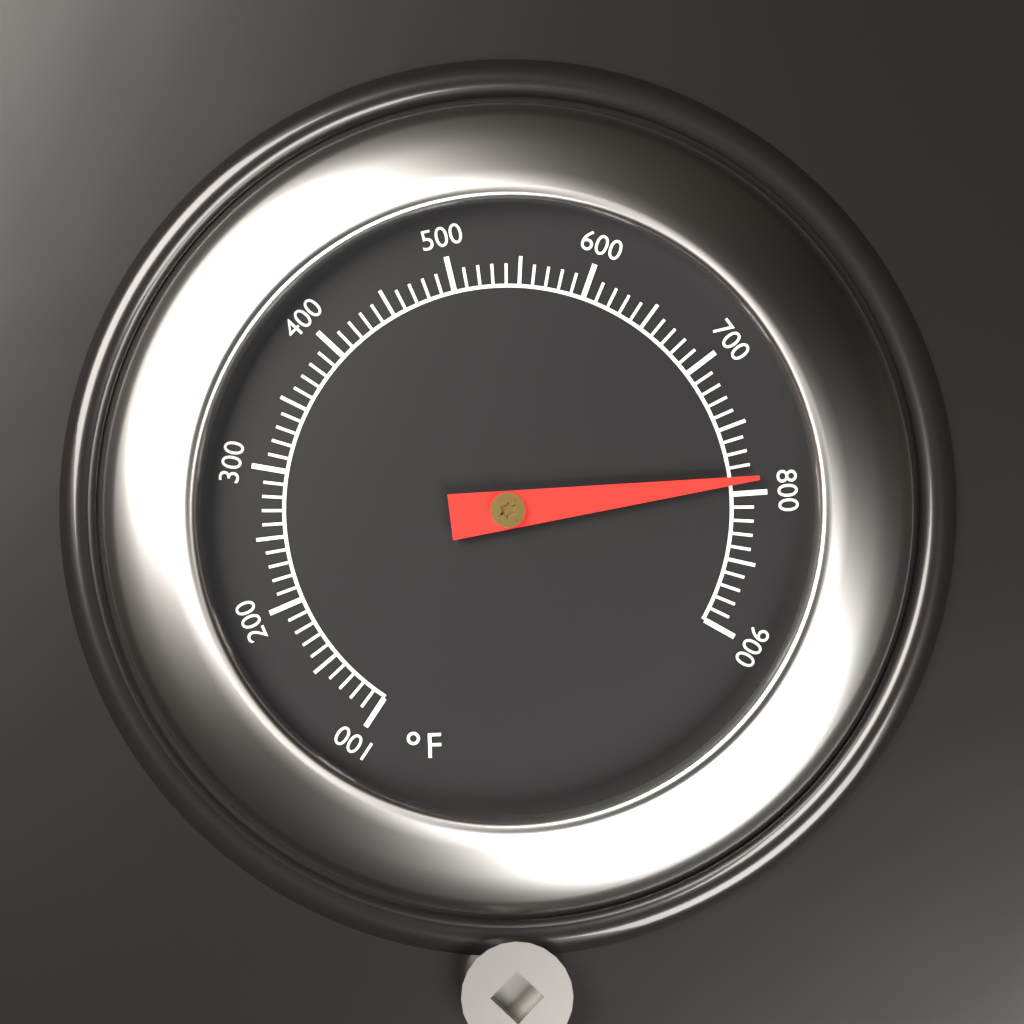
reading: 790 °F
